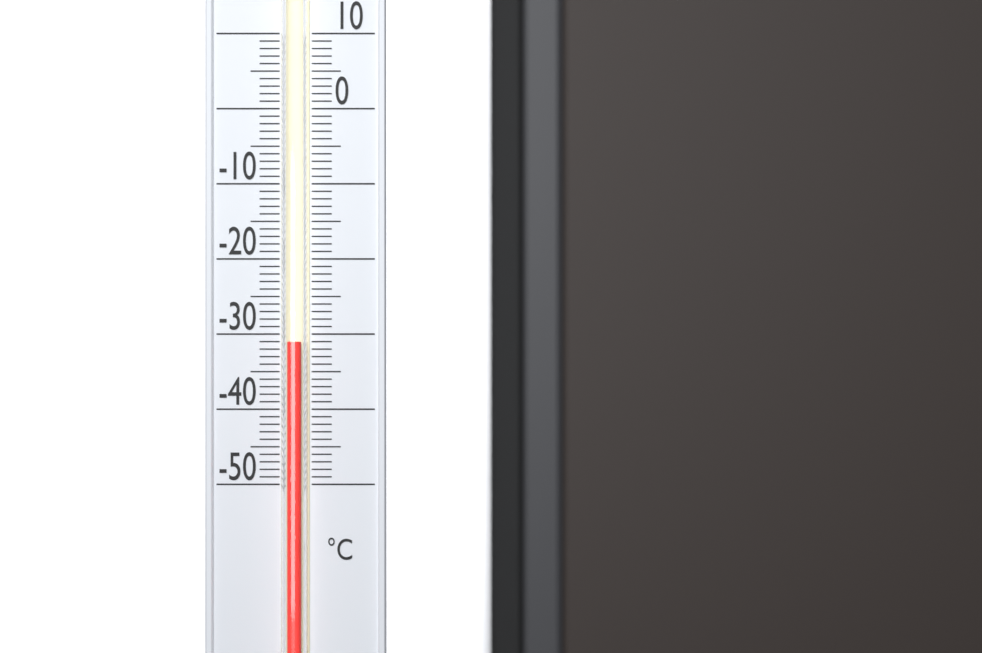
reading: -31 °C
